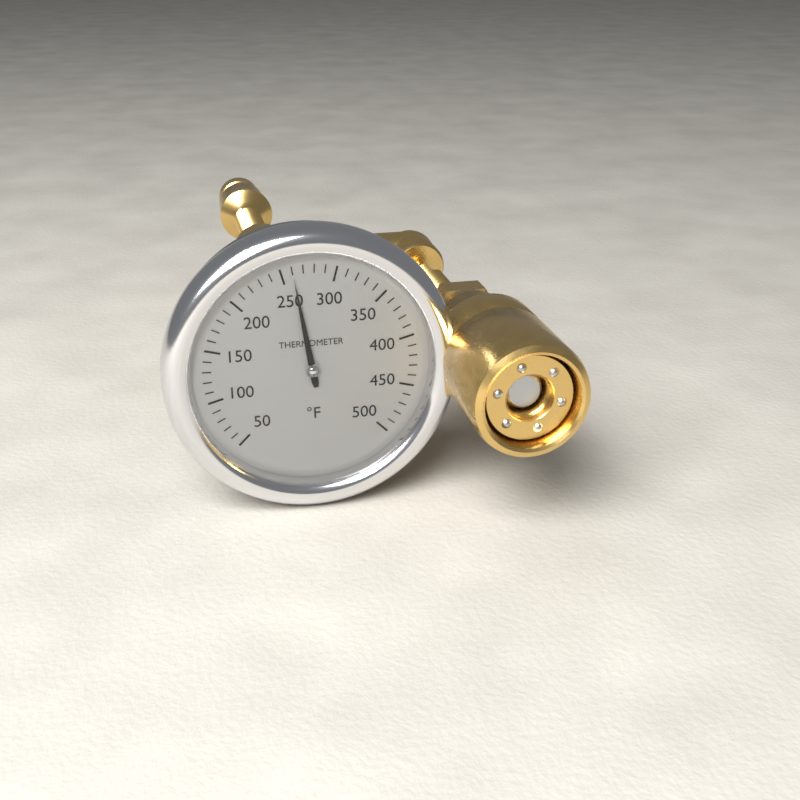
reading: 260 °F
